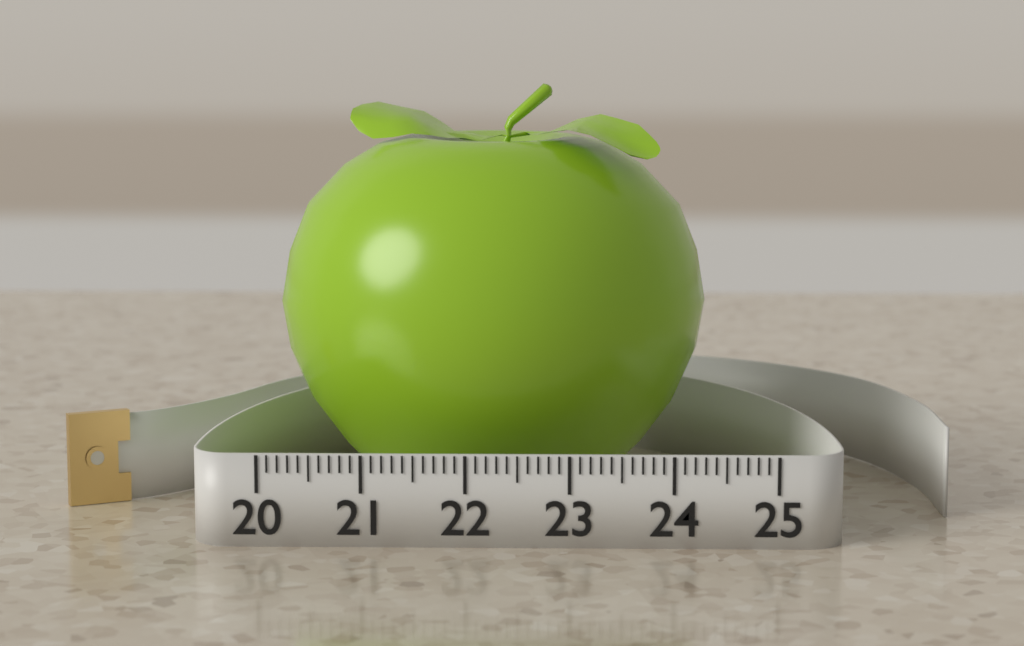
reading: 24.4 (no unit)
